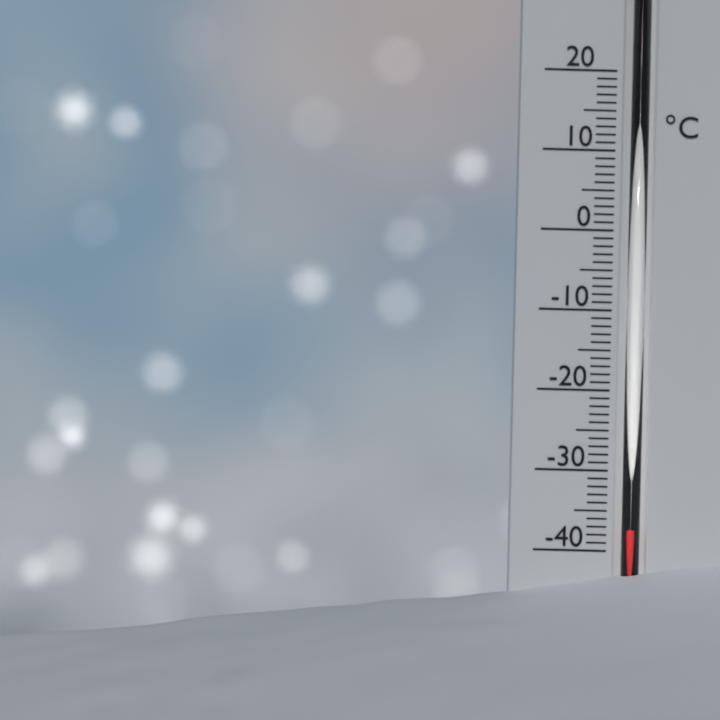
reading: -37 °C
